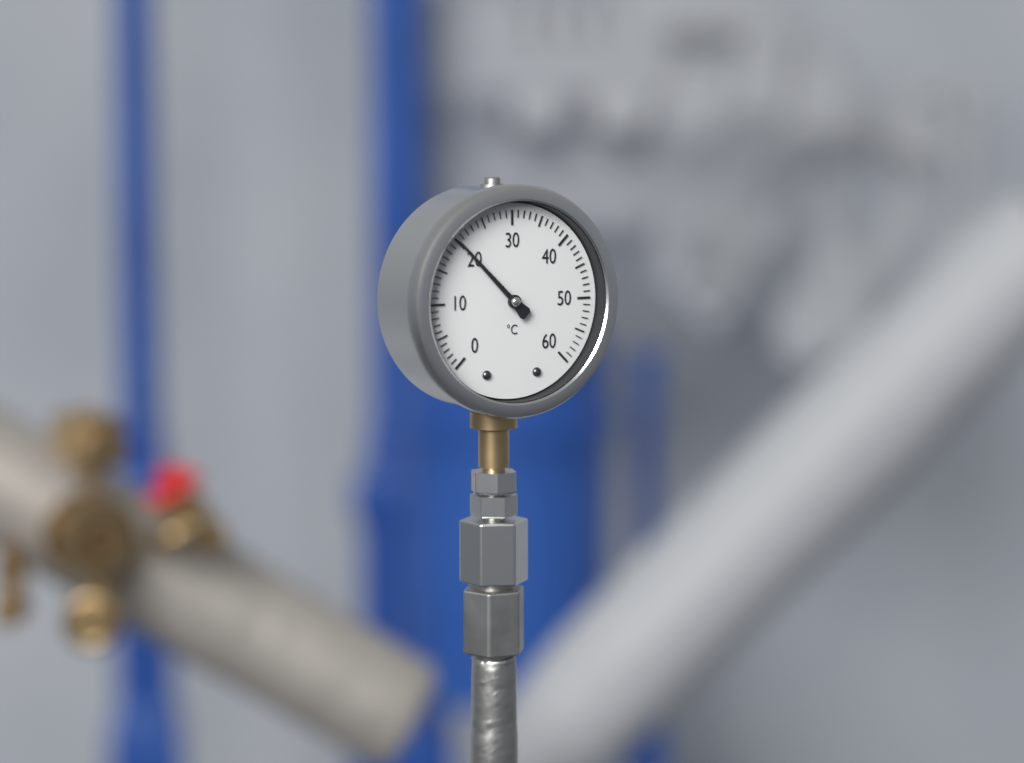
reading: 20 °C
